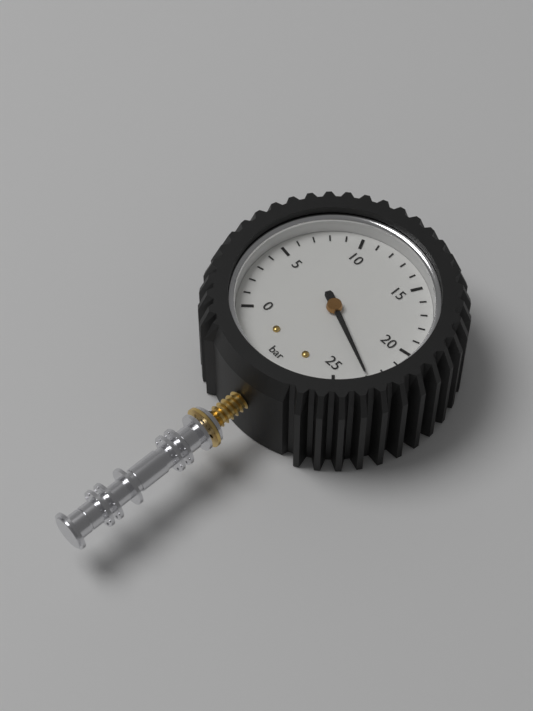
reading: 23 bar
